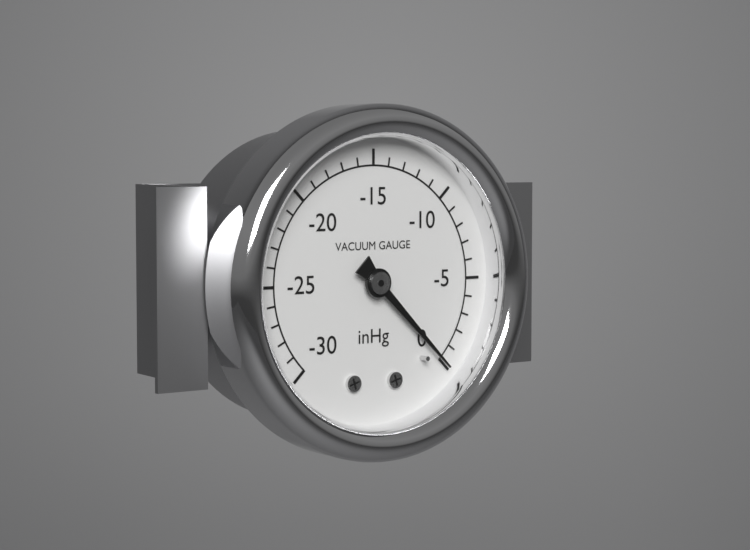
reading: 0 inHg
